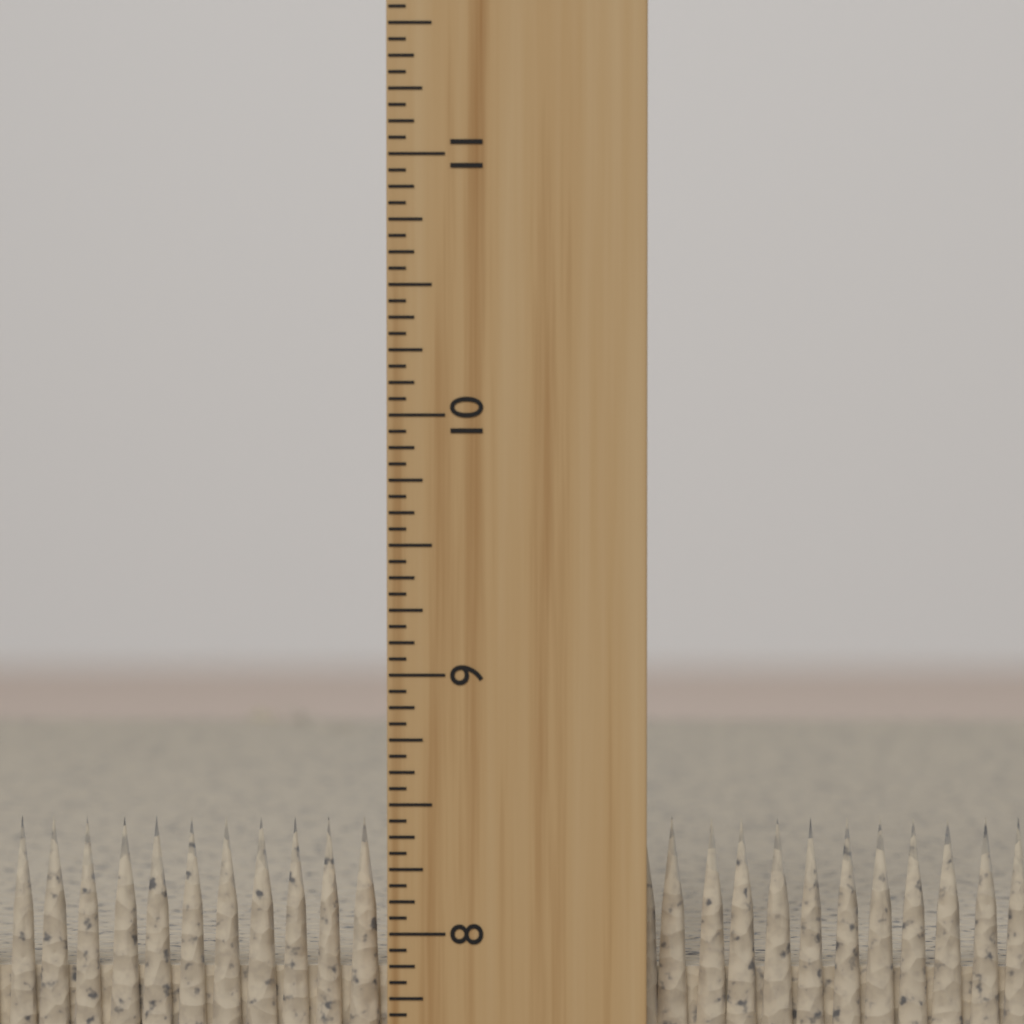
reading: 8.4375 inch
